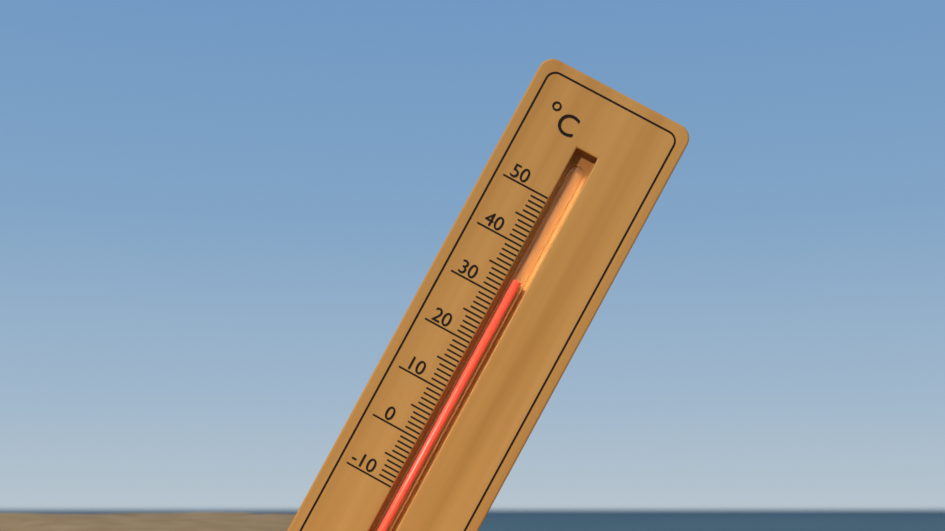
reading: 34 °C
